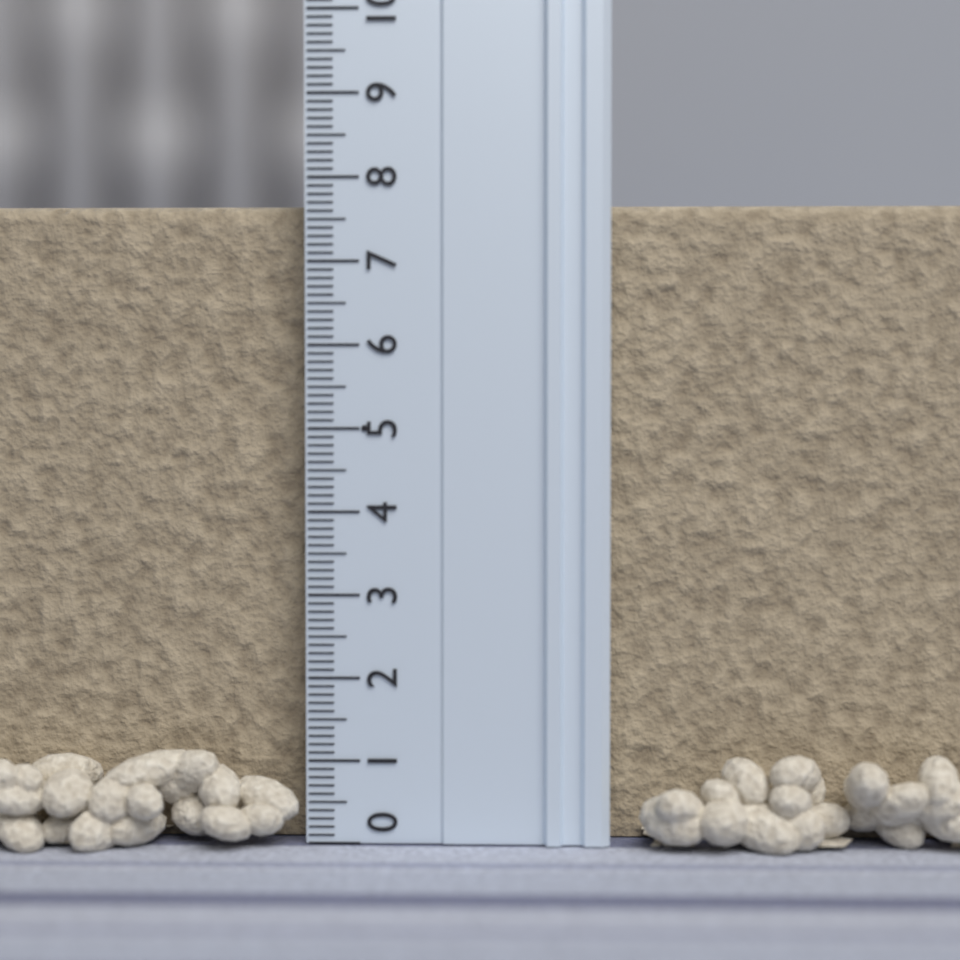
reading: 7.7 (no unit)
